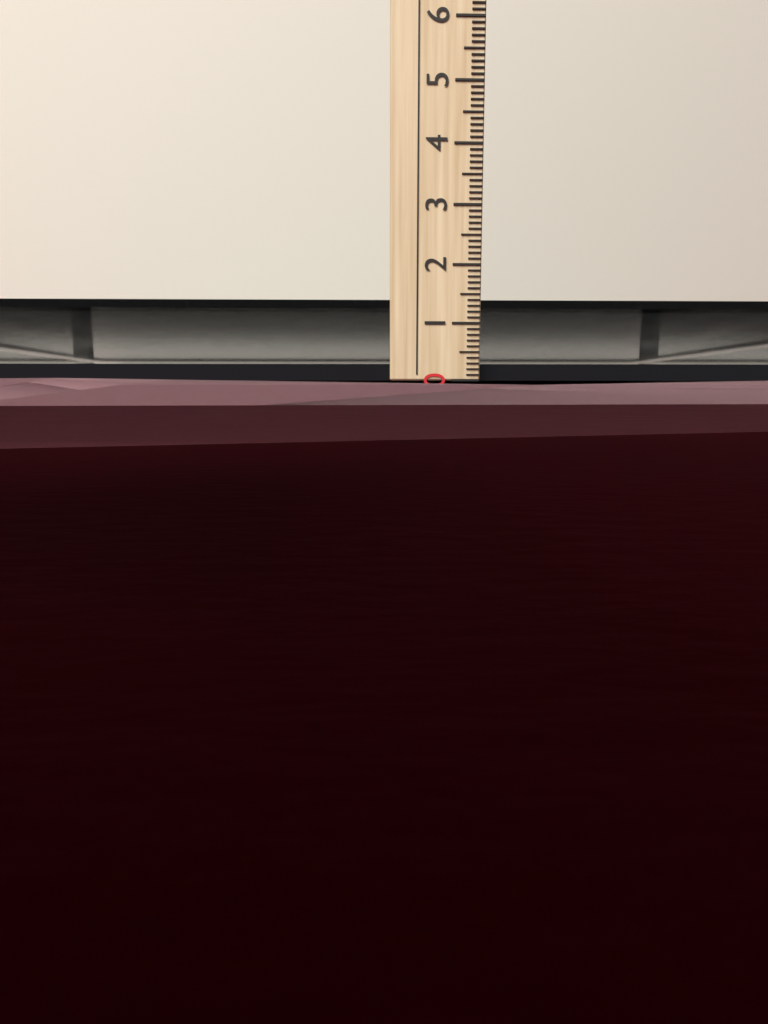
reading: 1.5 cm
